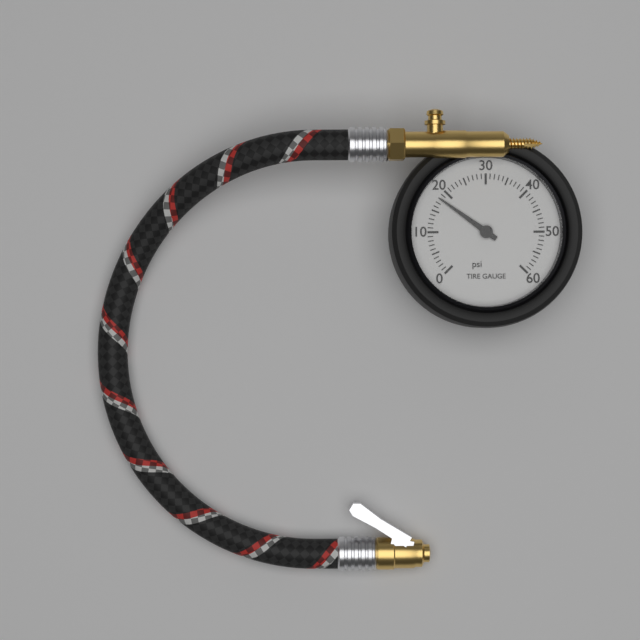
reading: 18 psi
